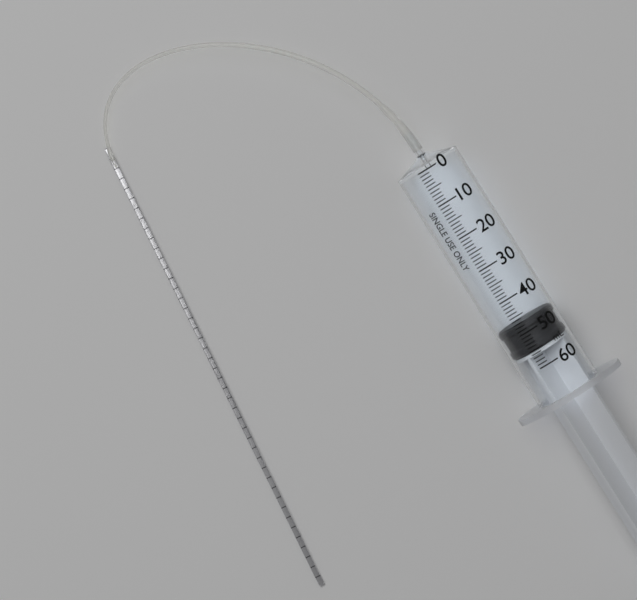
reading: 47 ml
